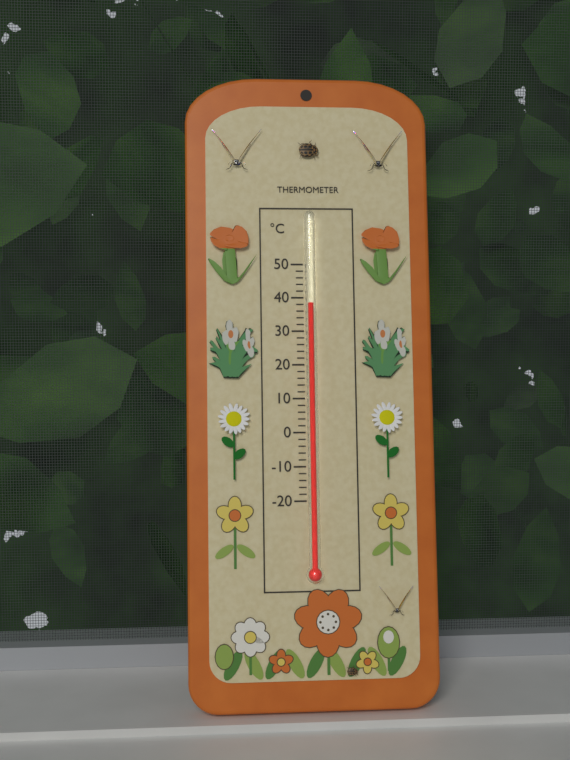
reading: 38 °C
